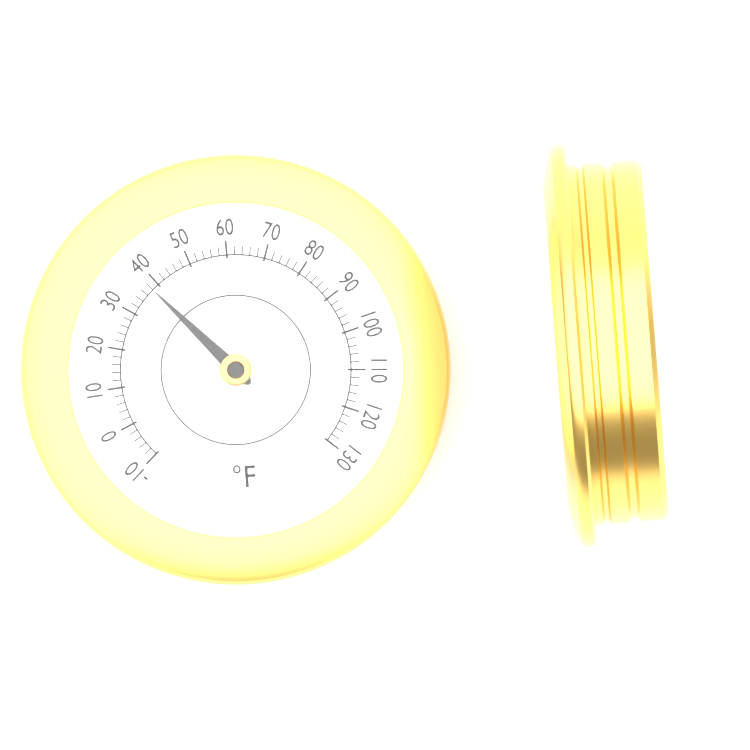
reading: 38 °F
